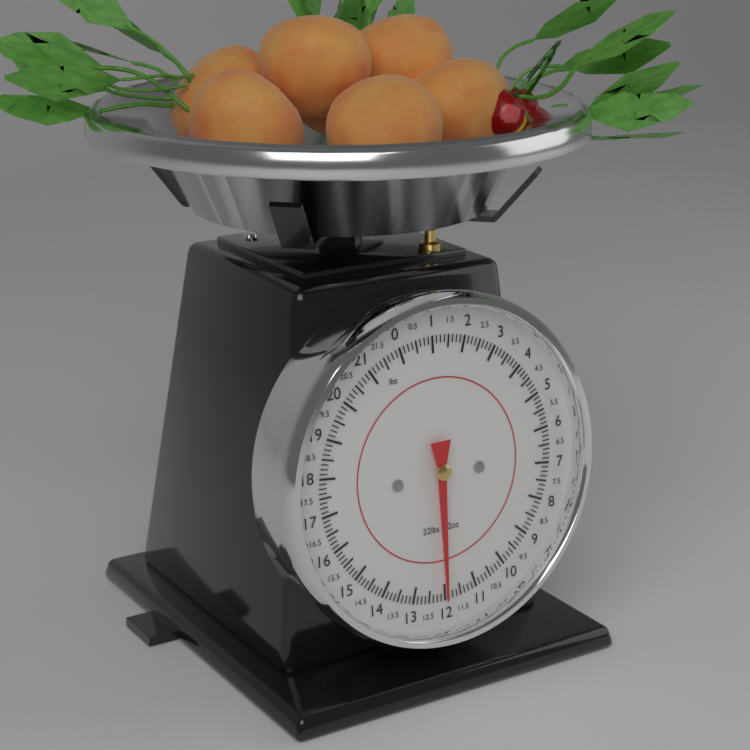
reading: 12.000 lbs
